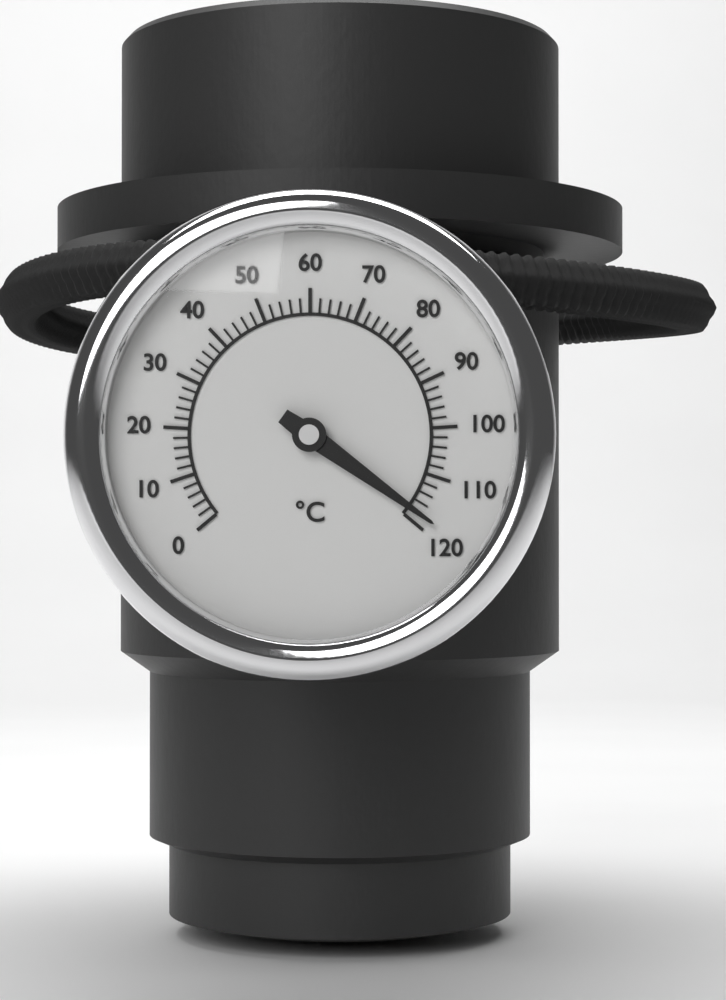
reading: 118 °C
